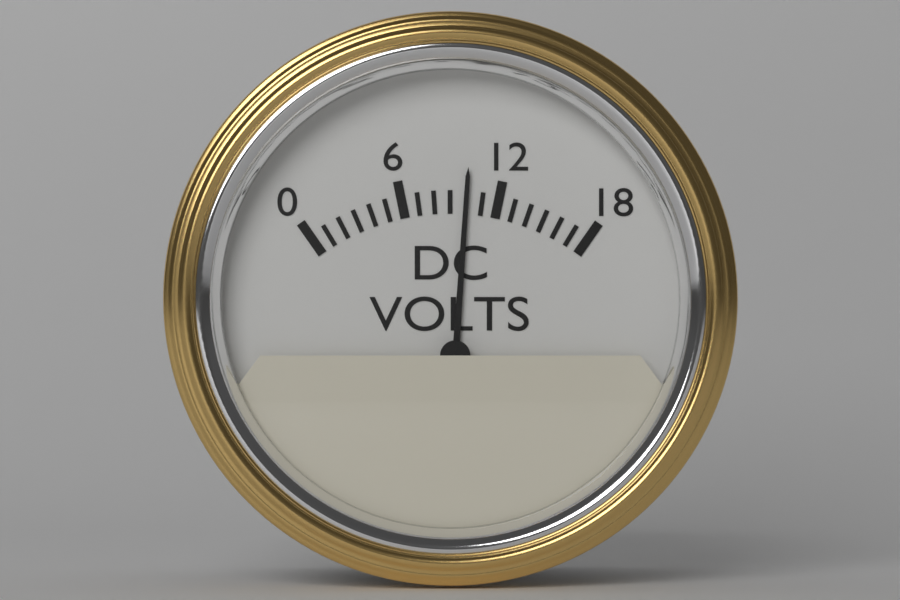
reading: 10 V
